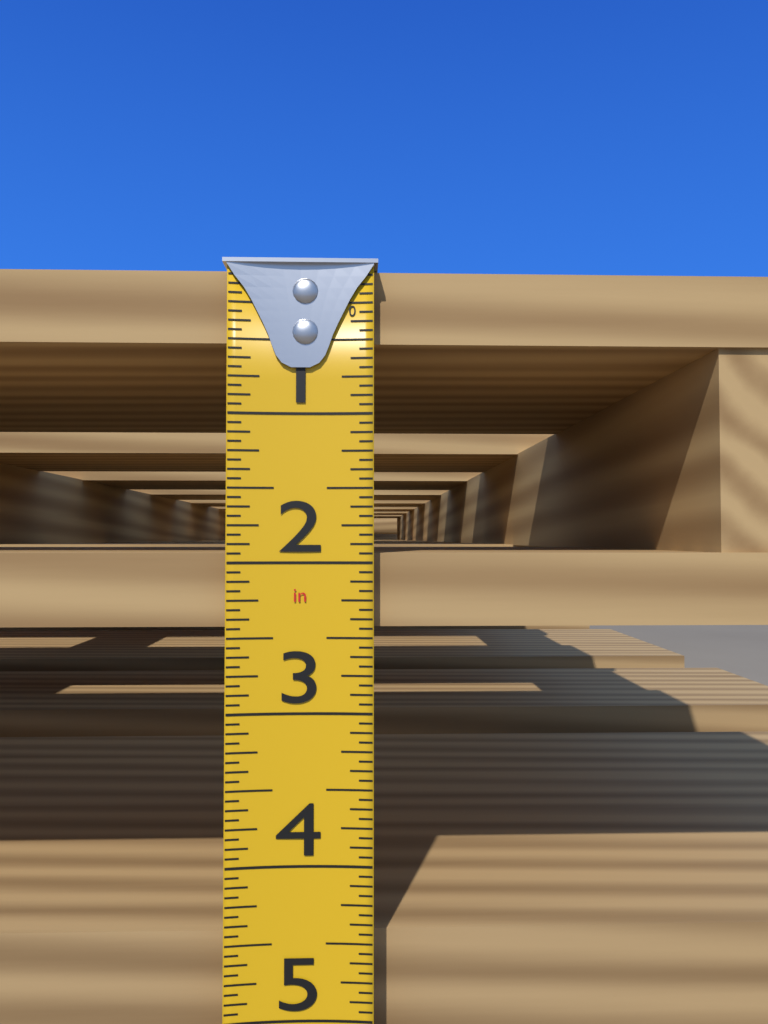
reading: 2.4375 in
